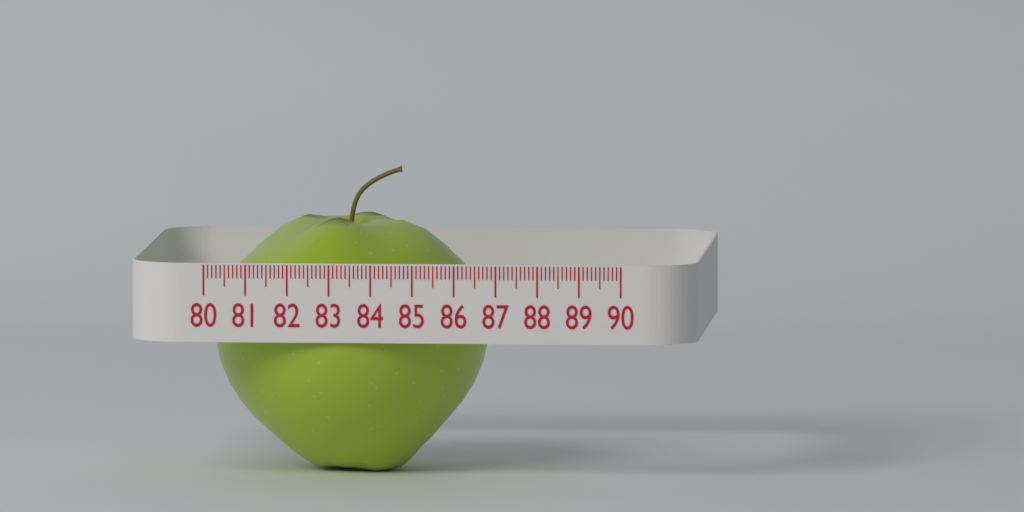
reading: 86.6 (no unit)
